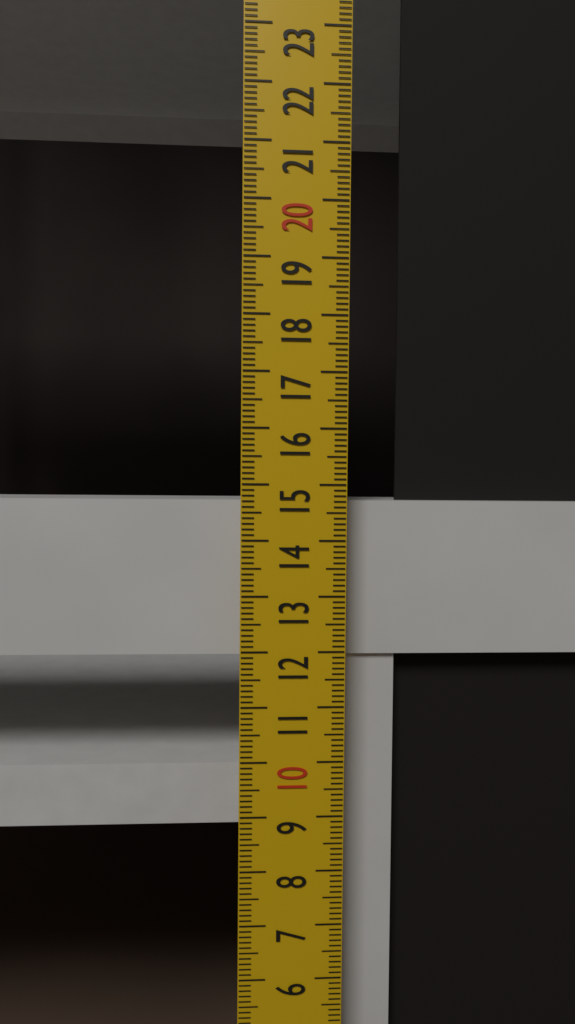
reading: 14.7 cm
